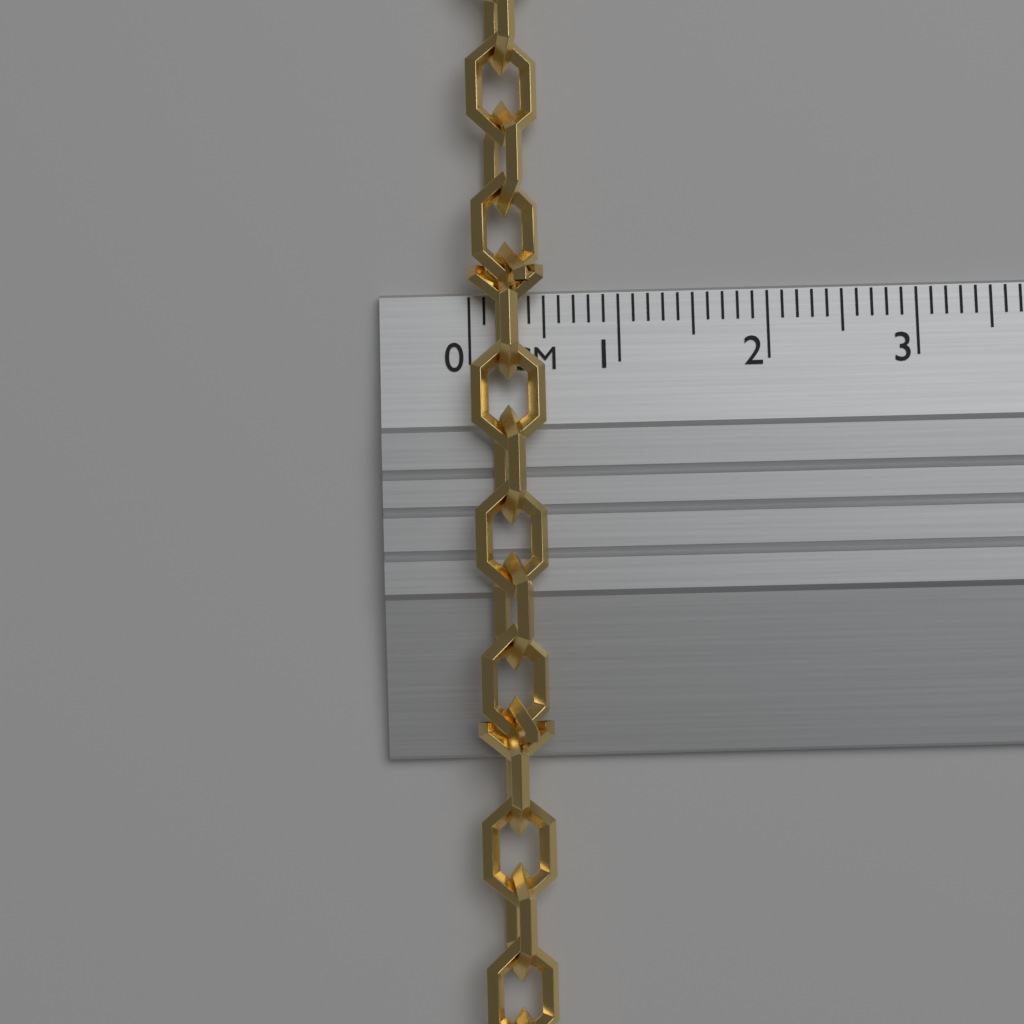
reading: 0.5 cm
